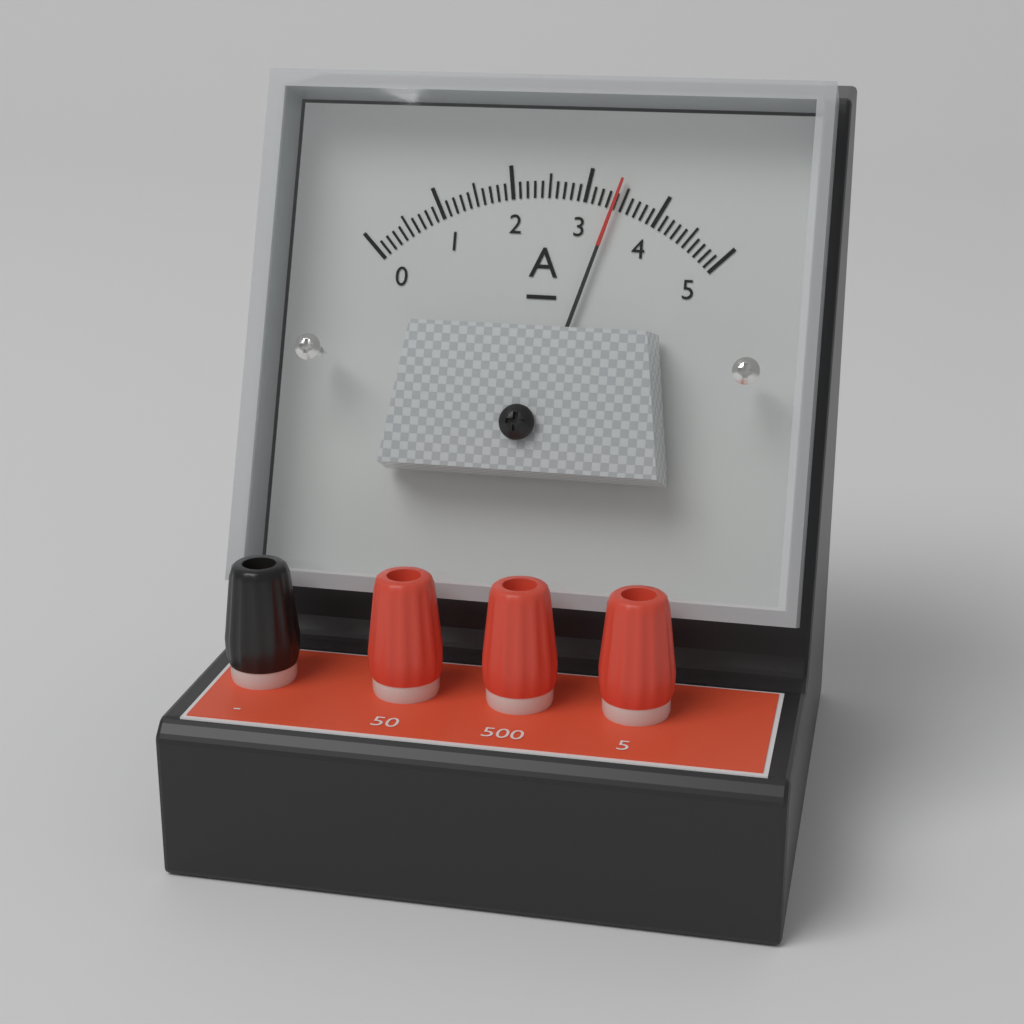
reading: 3.4 A
